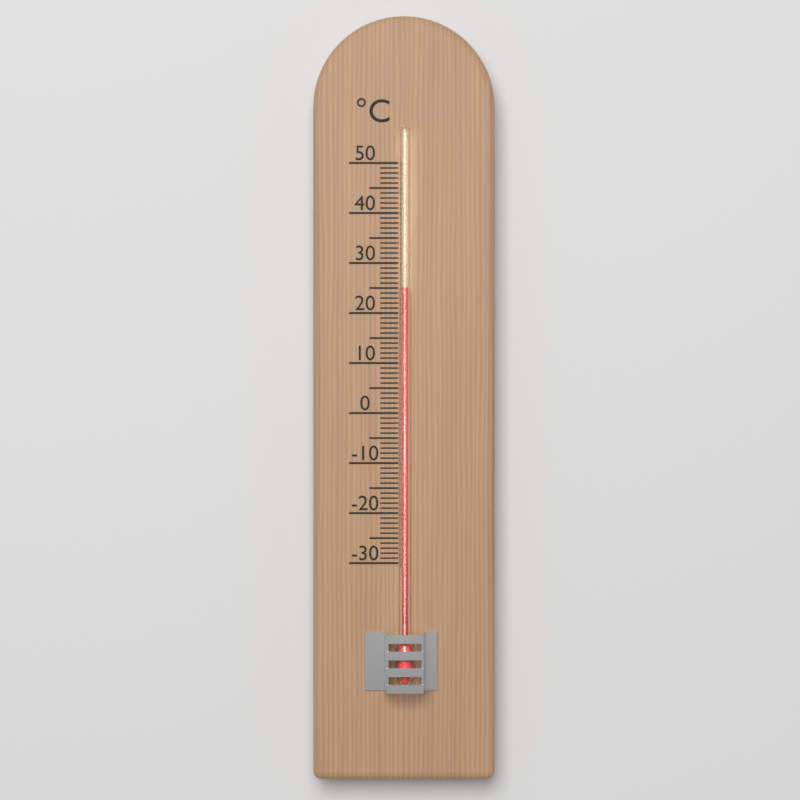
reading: 25 °C
